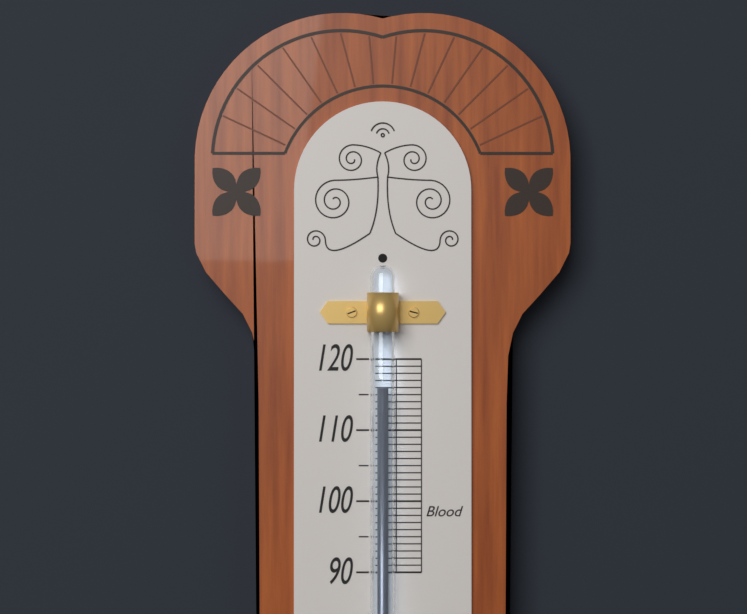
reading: 116 (no unit)
